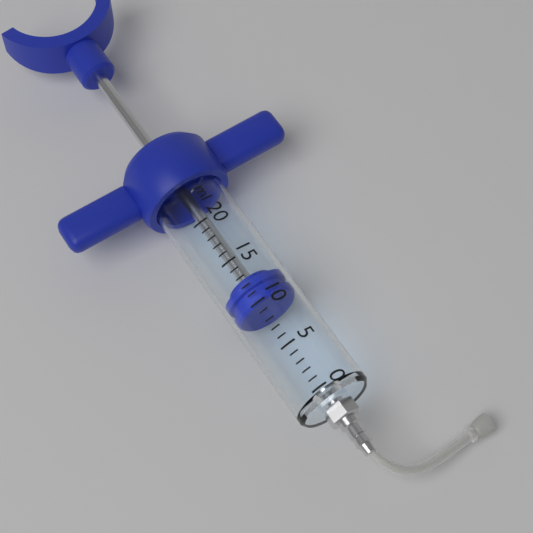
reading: 10 ml
